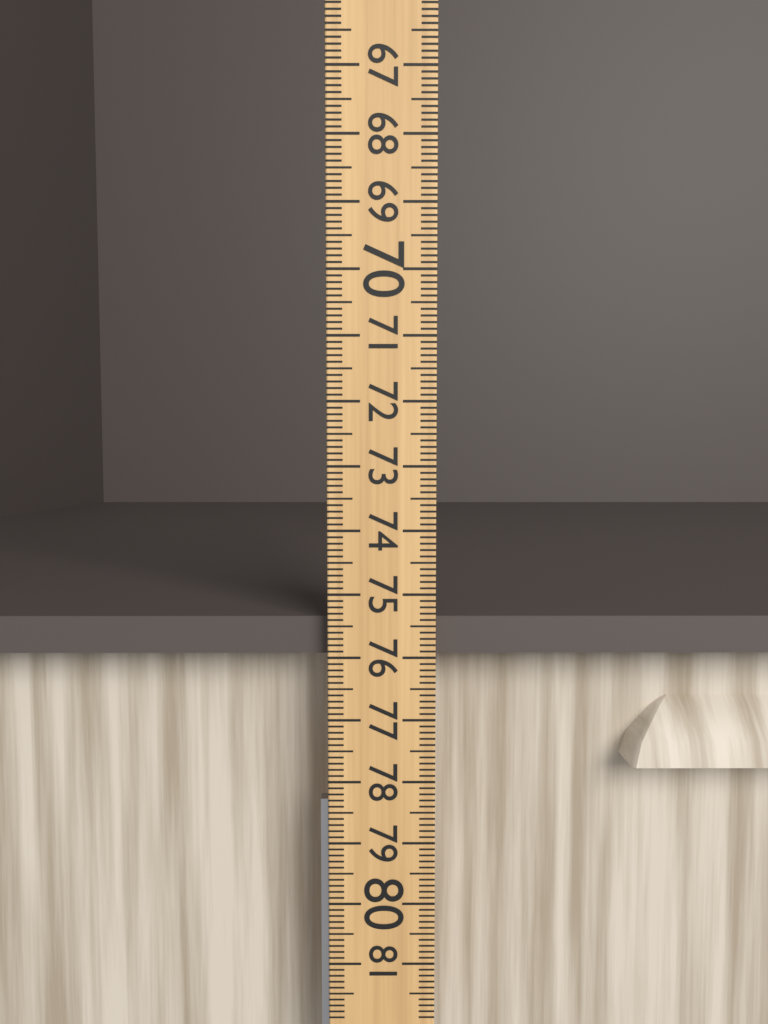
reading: 76.0 (no unit)
